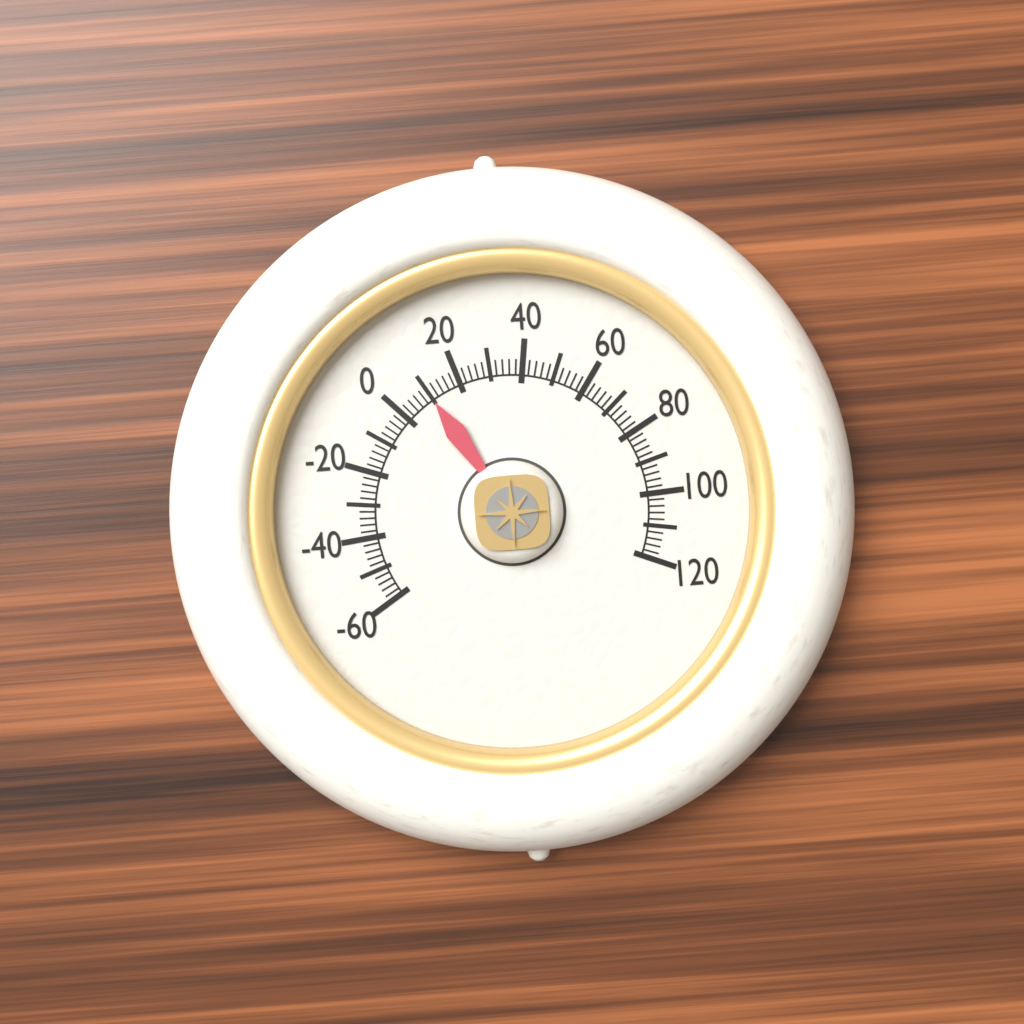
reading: 10 (no unit)
